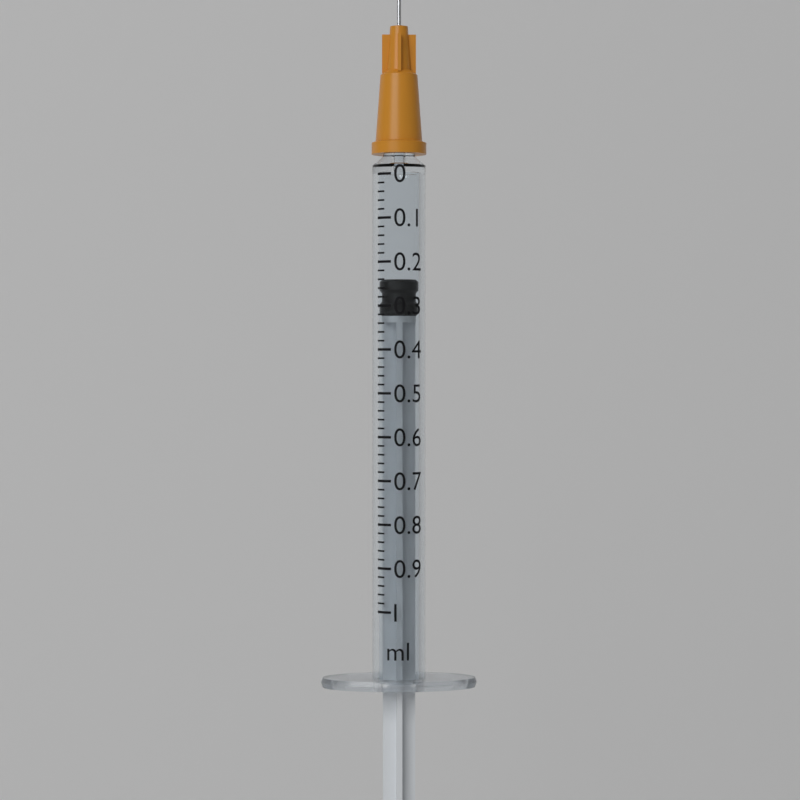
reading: 0.24 ml
